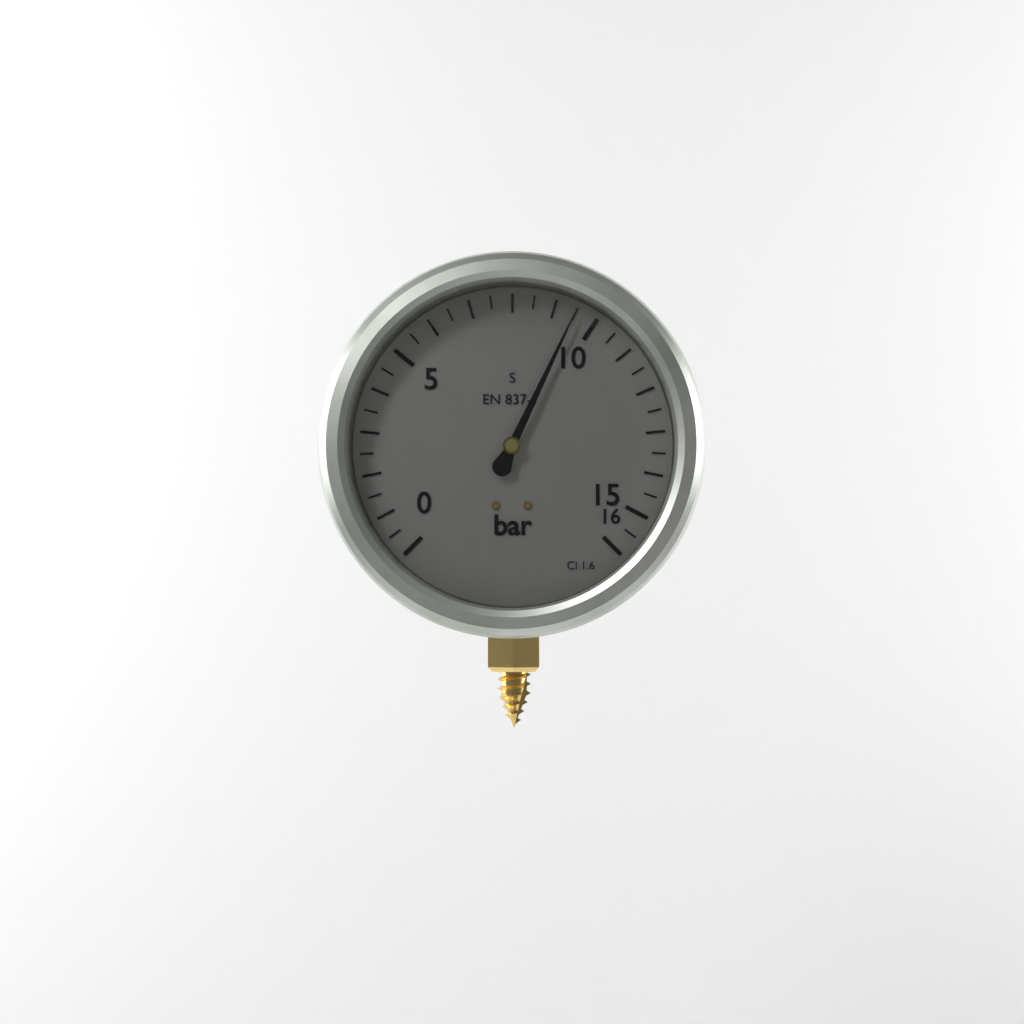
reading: 9.5 bar
